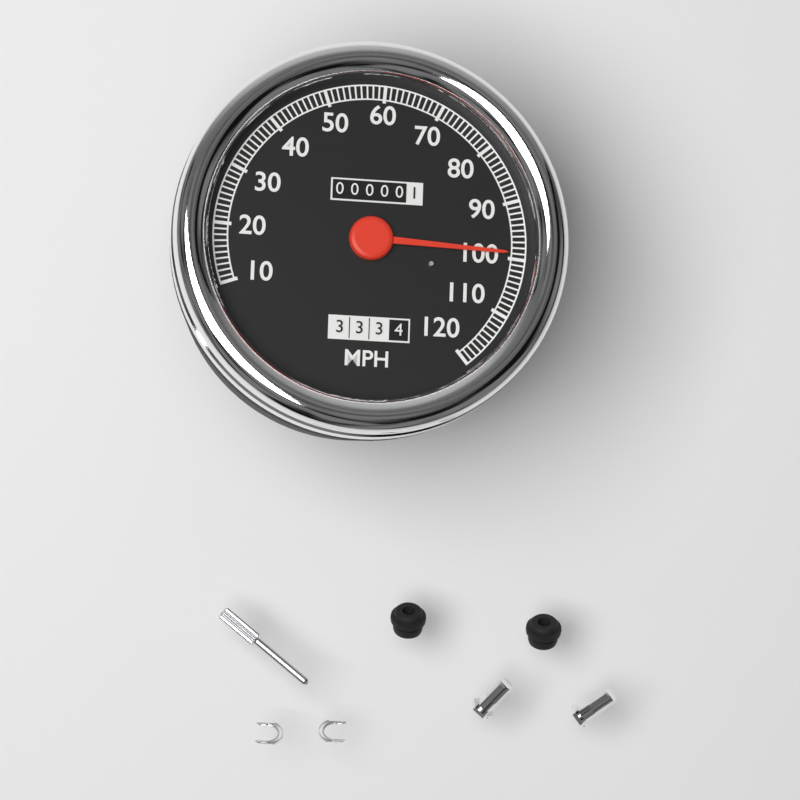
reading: 99 MPH
